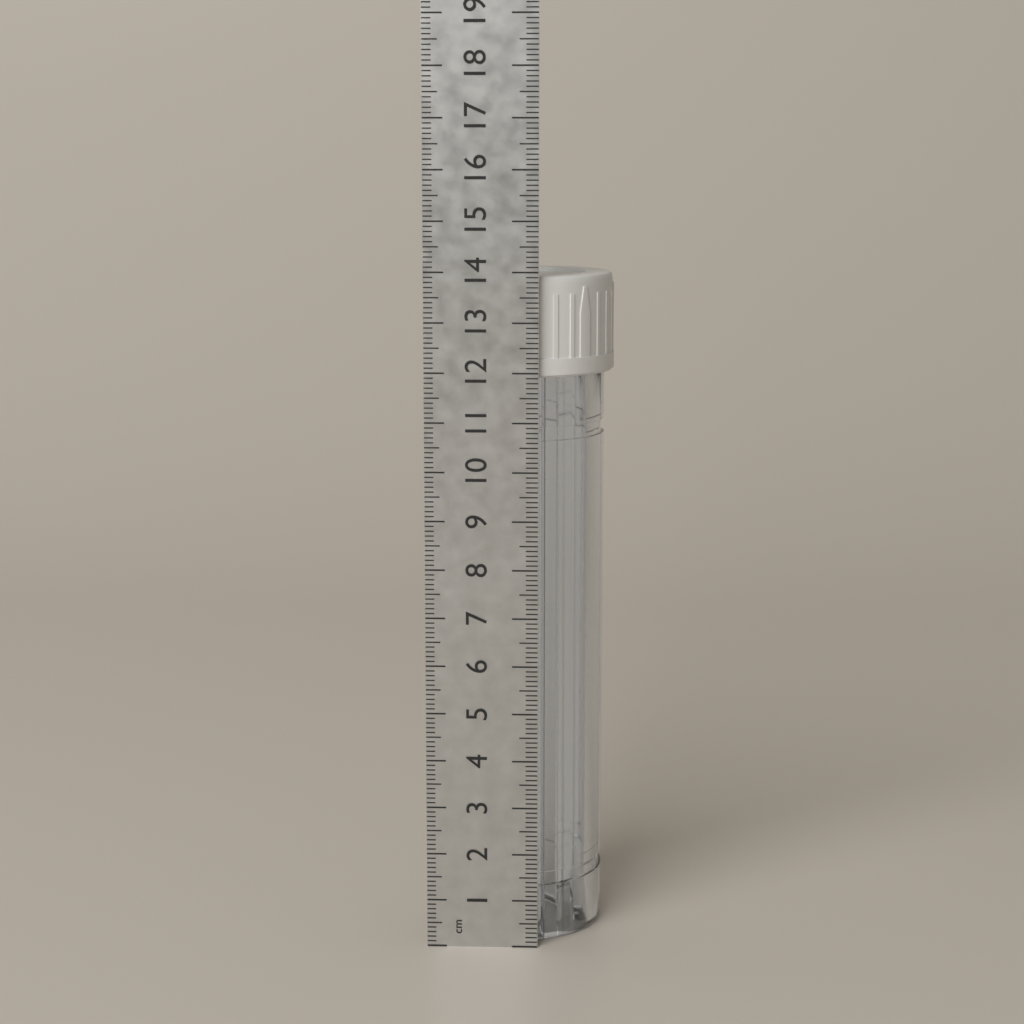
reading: 13.9 cm
